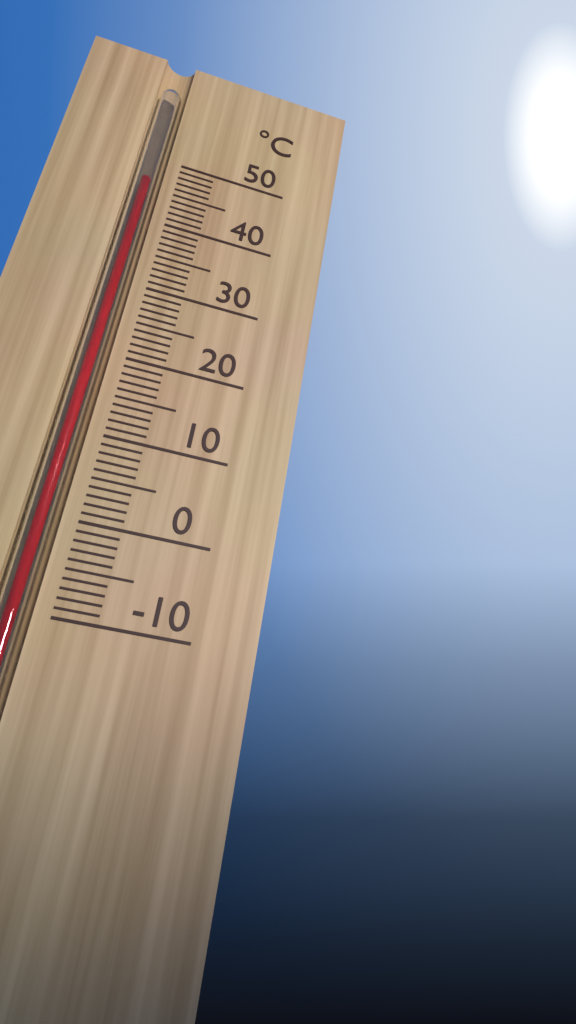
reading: 46 °C
